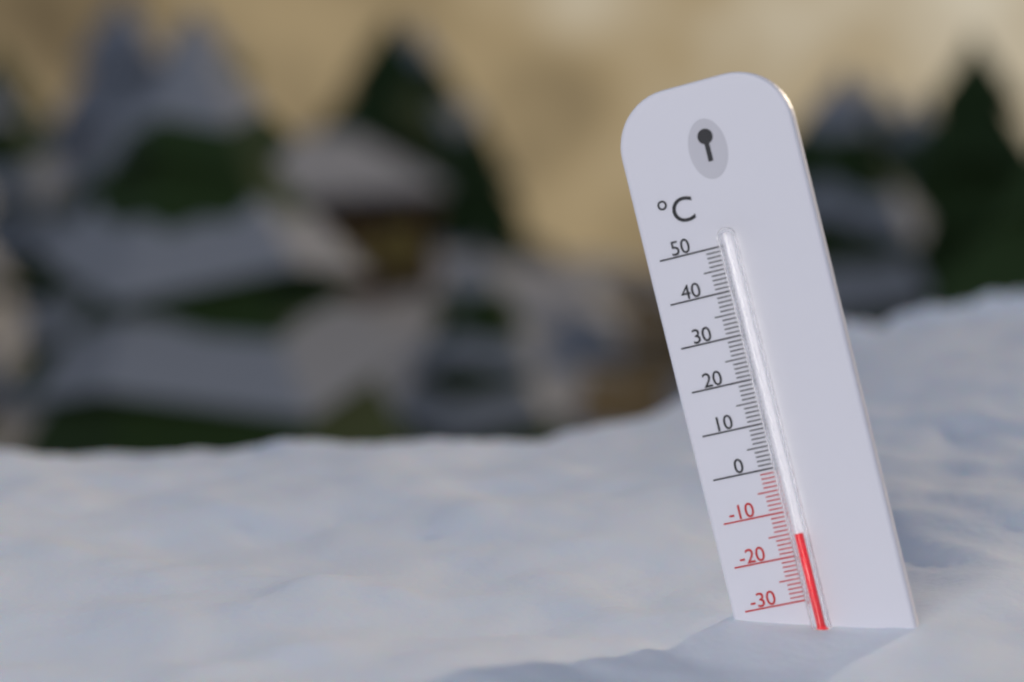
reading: -15 °C
